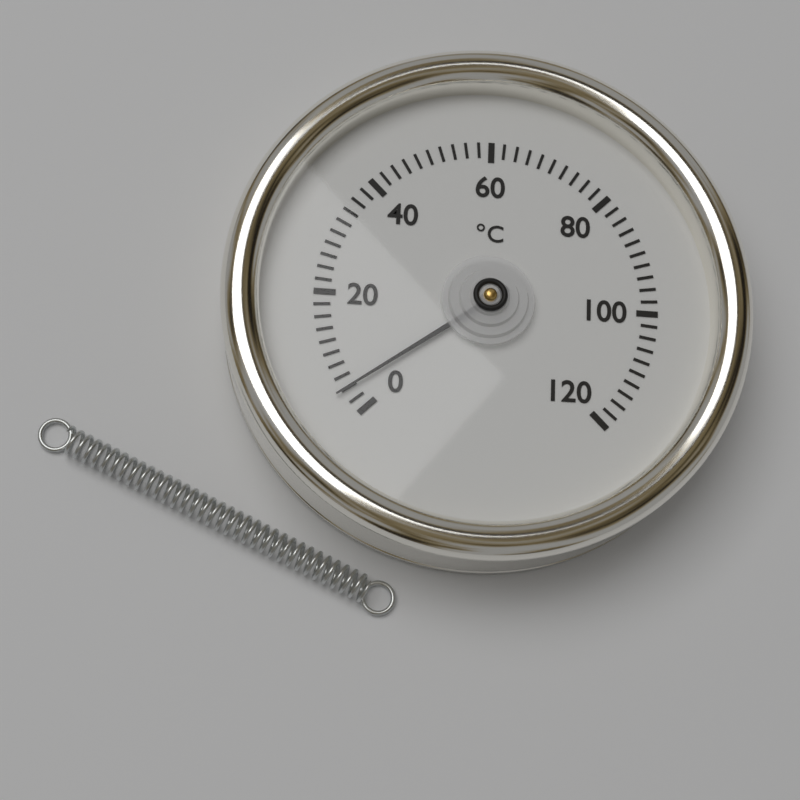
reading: 4 °C
